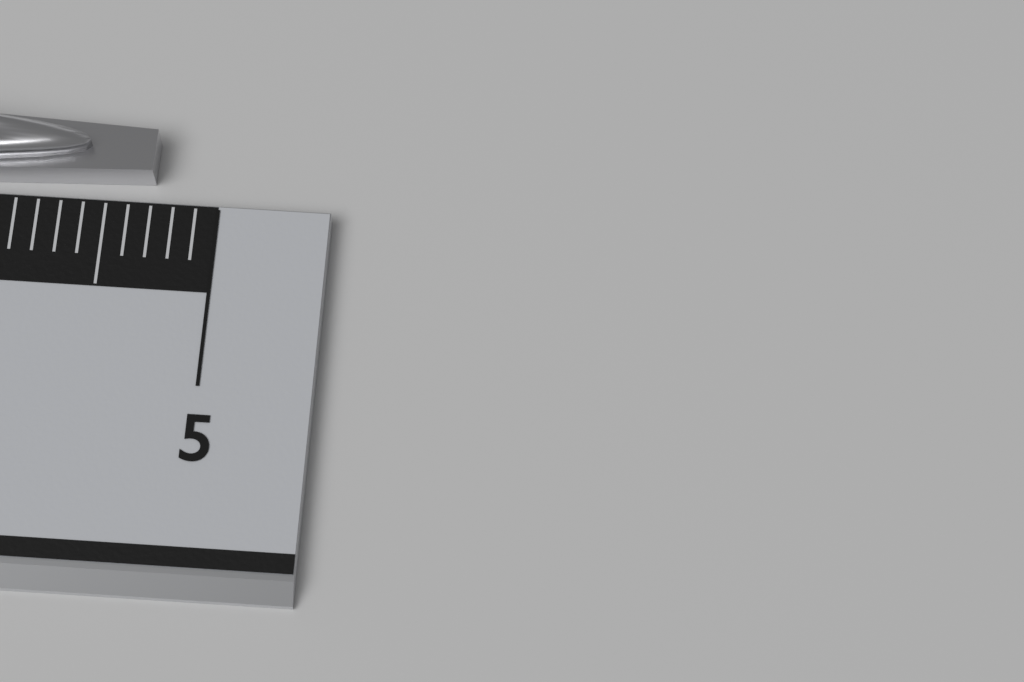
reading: 4.7 cm
